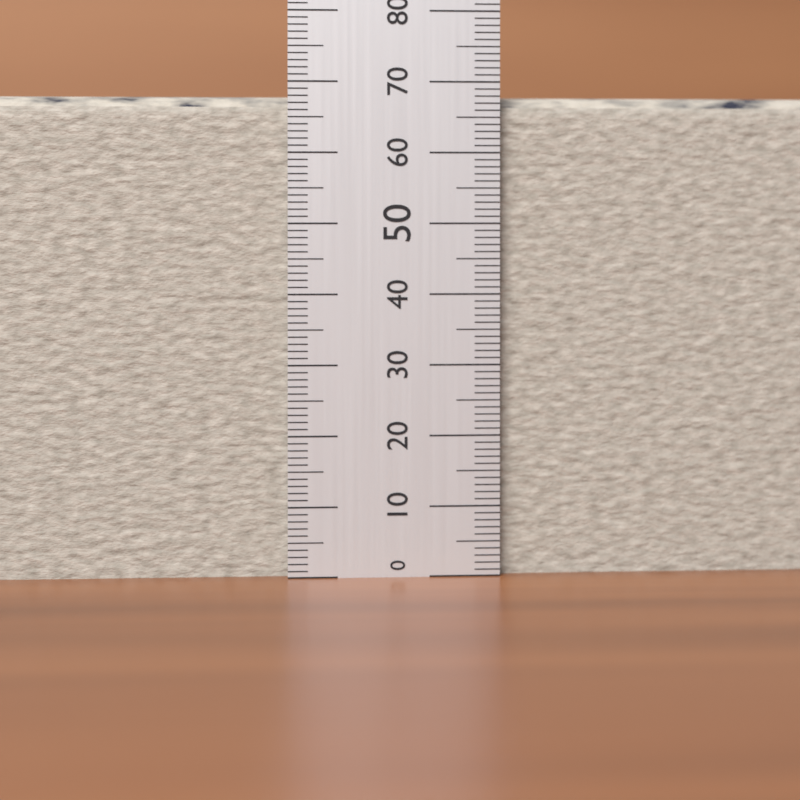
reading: 69 (no unit)
